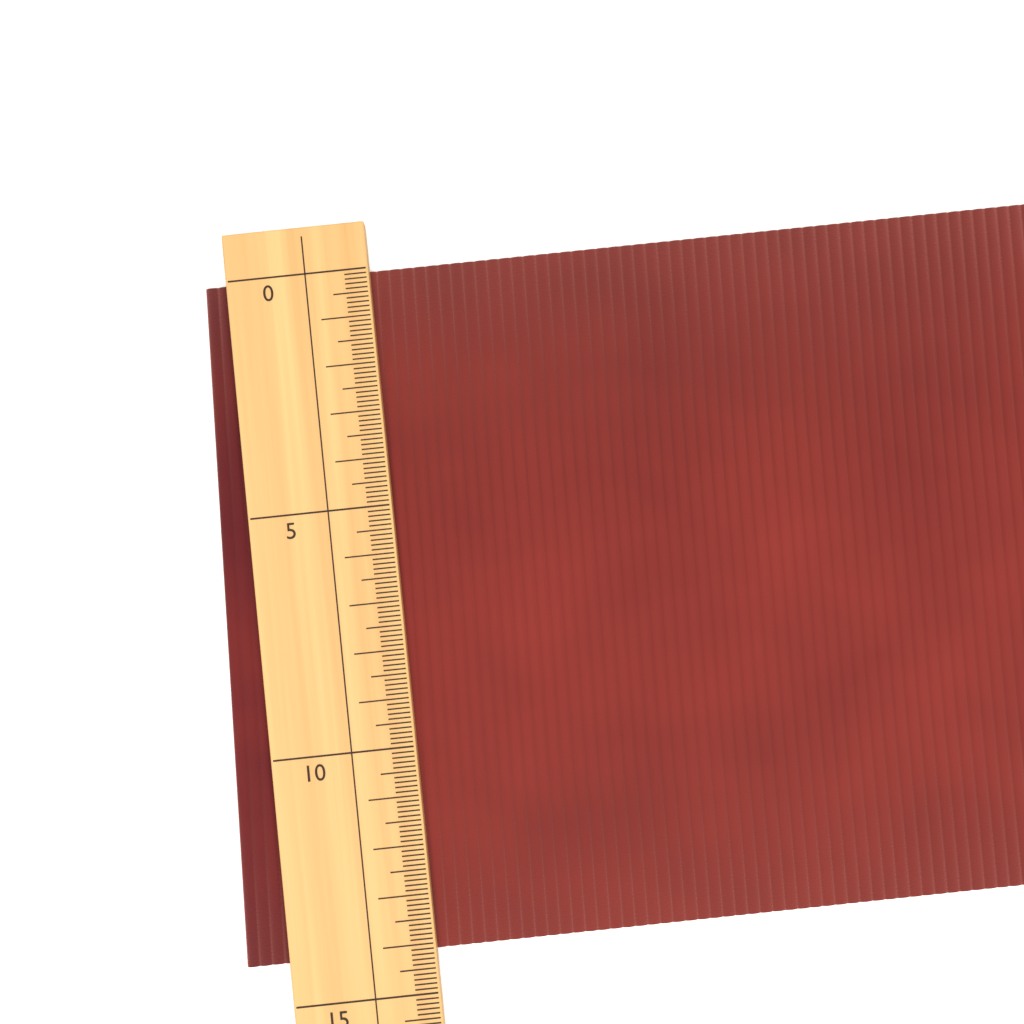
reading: 14.2 (no unit)
